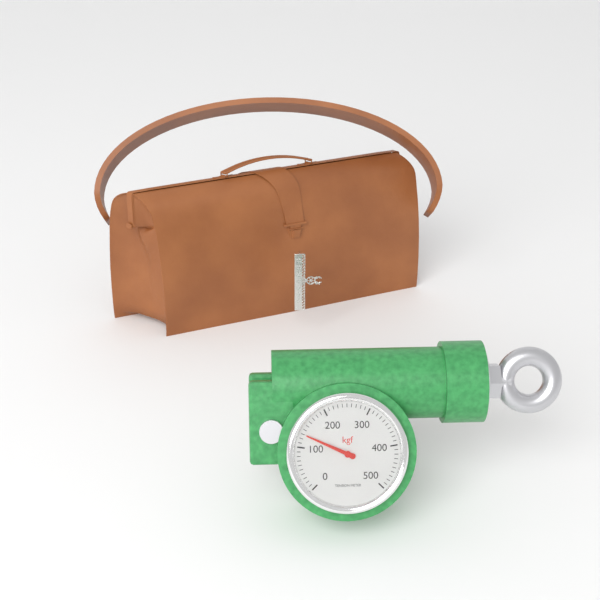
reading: 130 kgf
